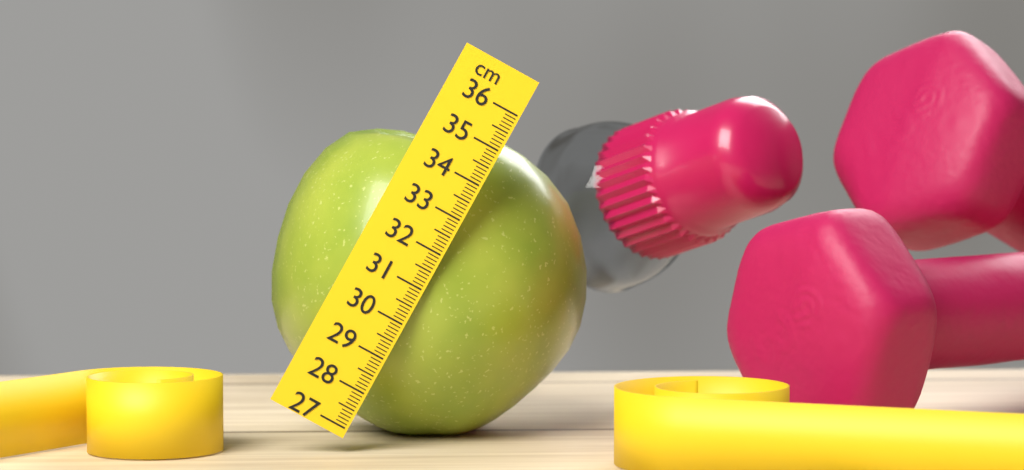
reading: 35.2 cm
